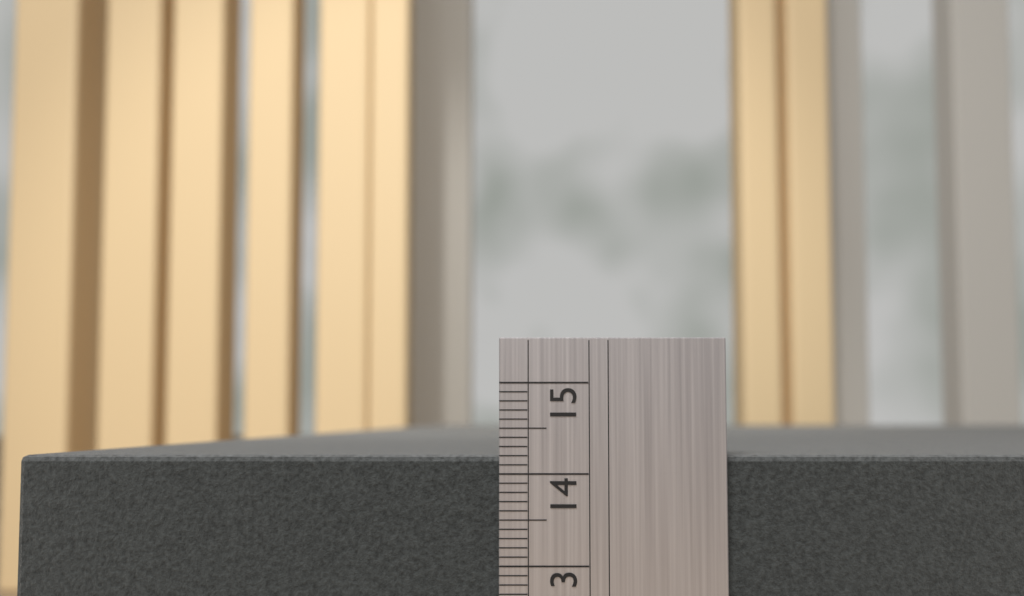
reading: 14.2 (no unit)
